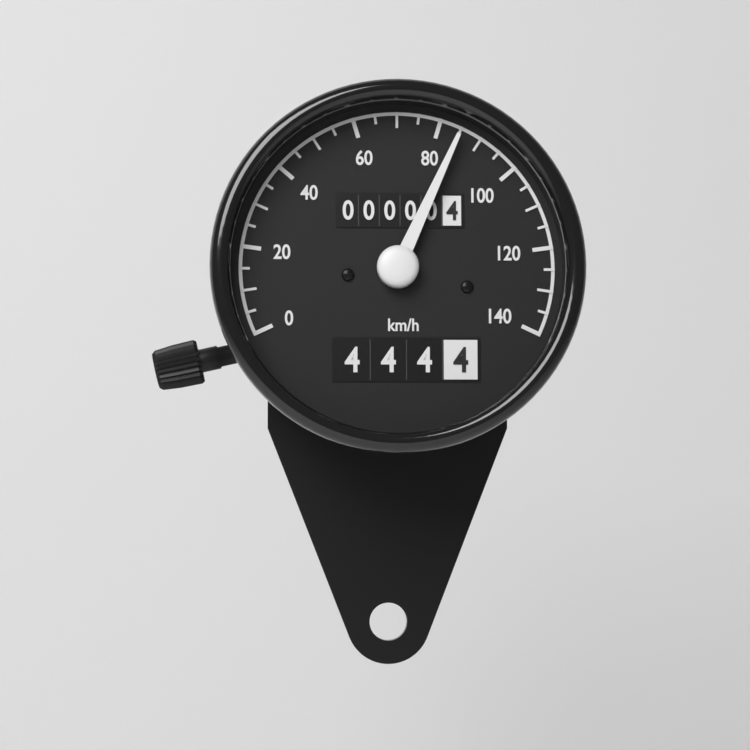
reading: 85 km/h
